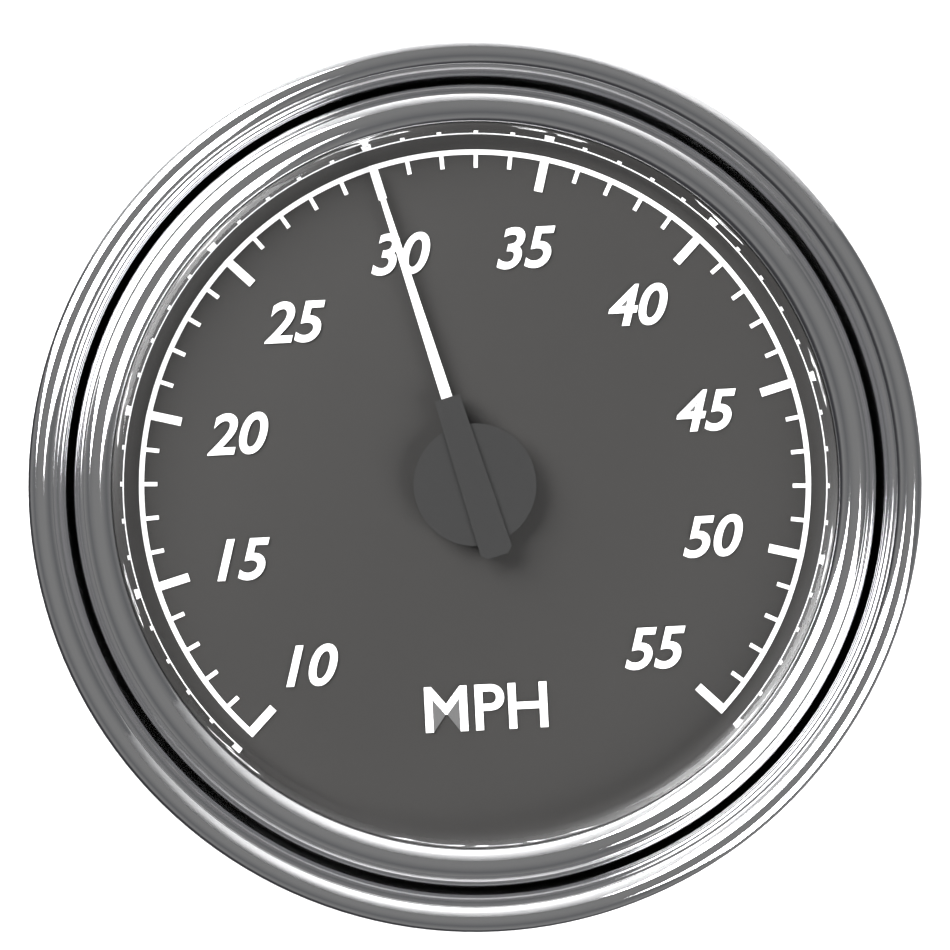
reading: 30 MPH
